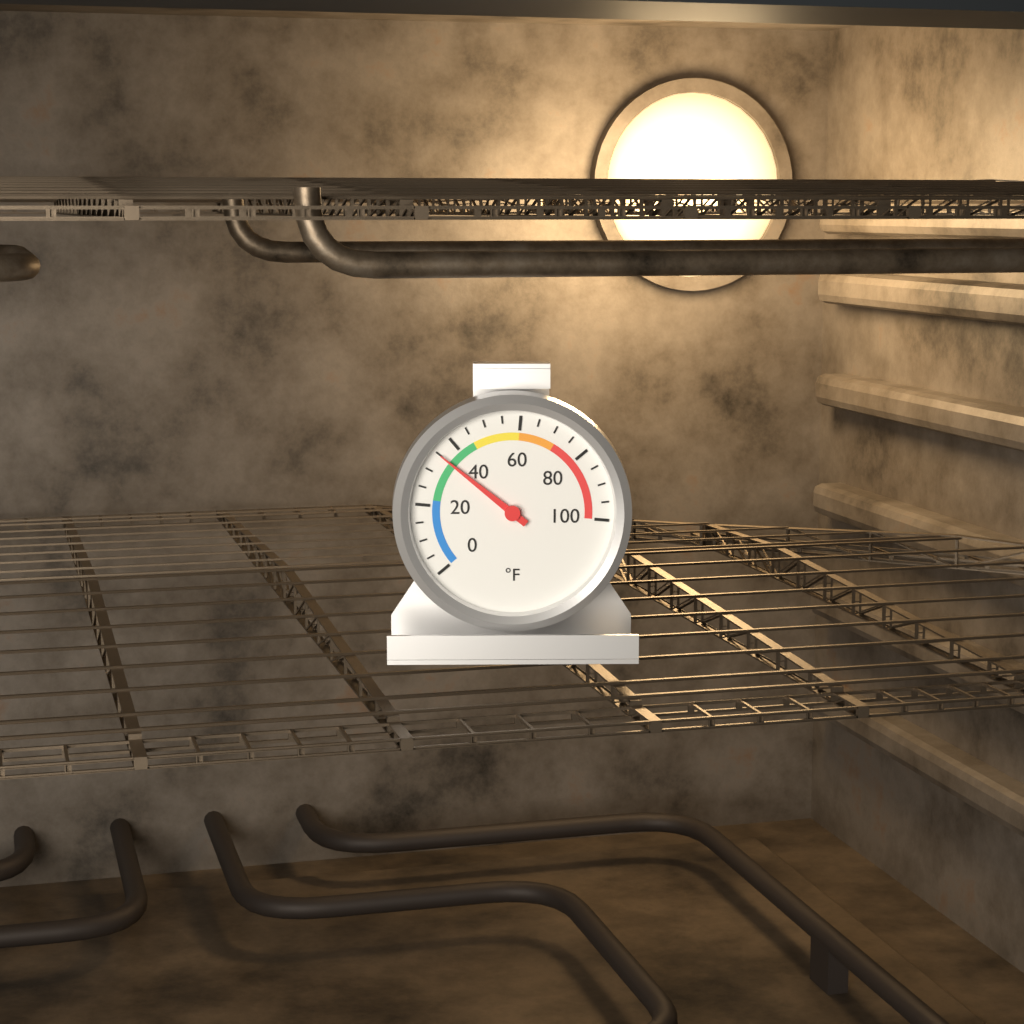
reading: 35 °F
